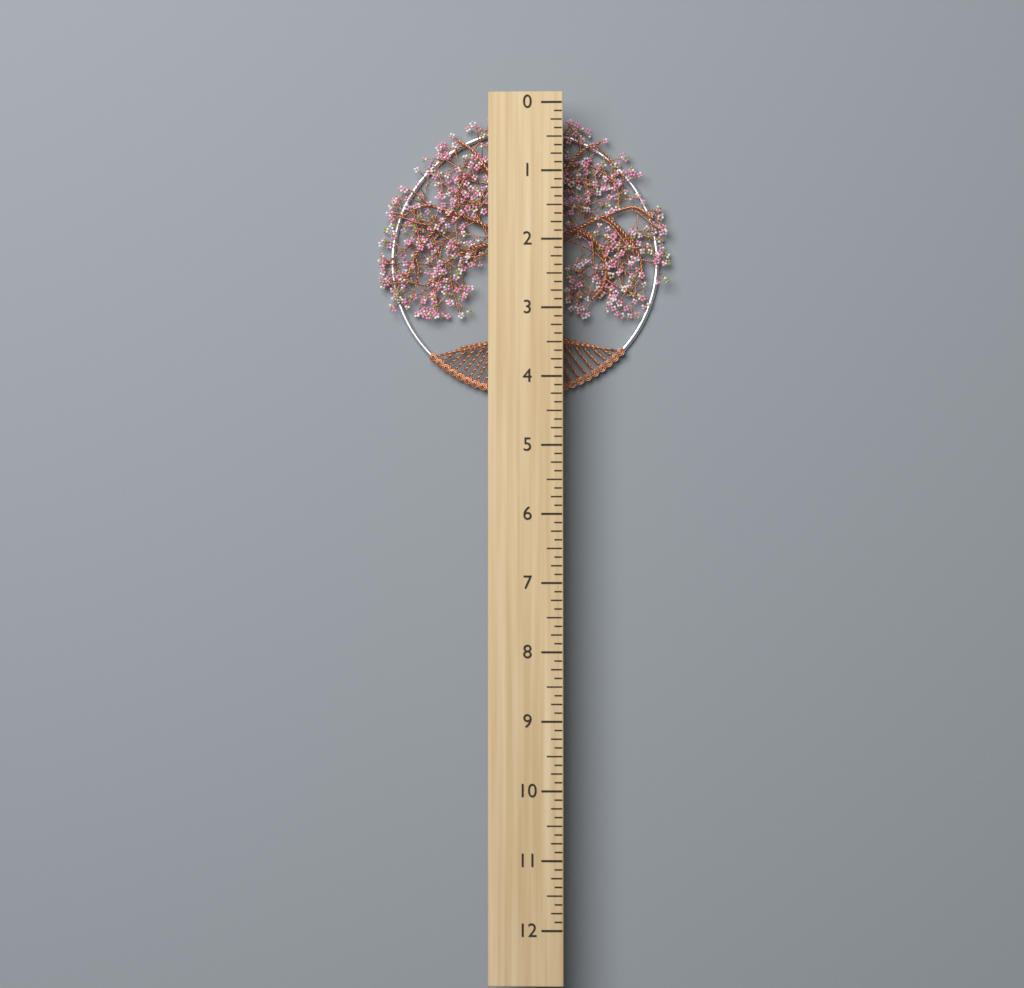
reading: 4.250 (no unit)
